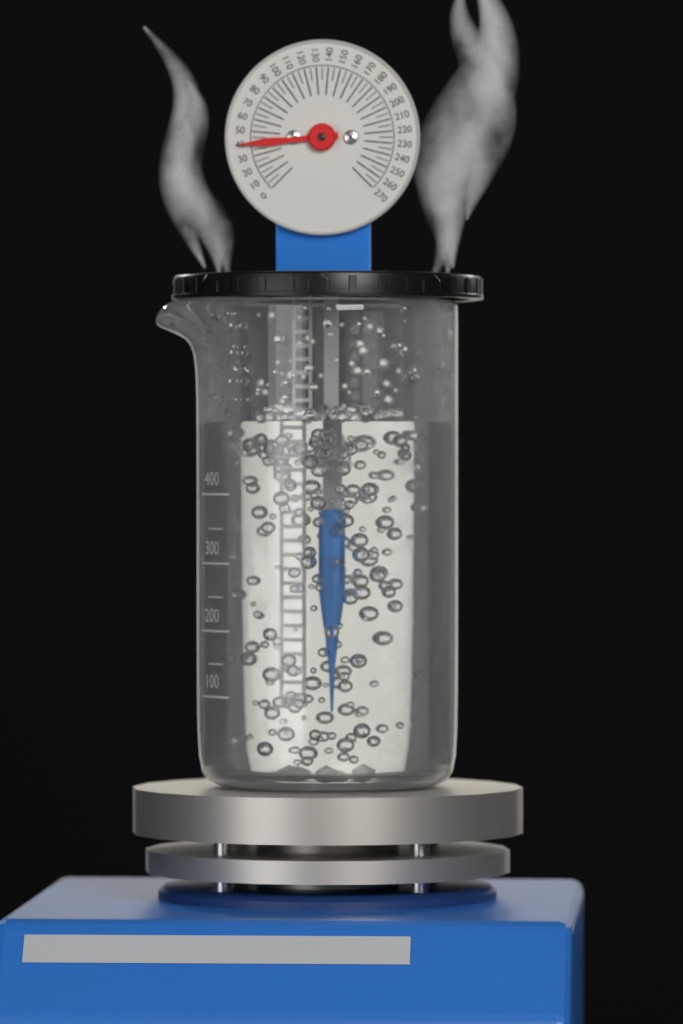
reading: 40 (no unit)
